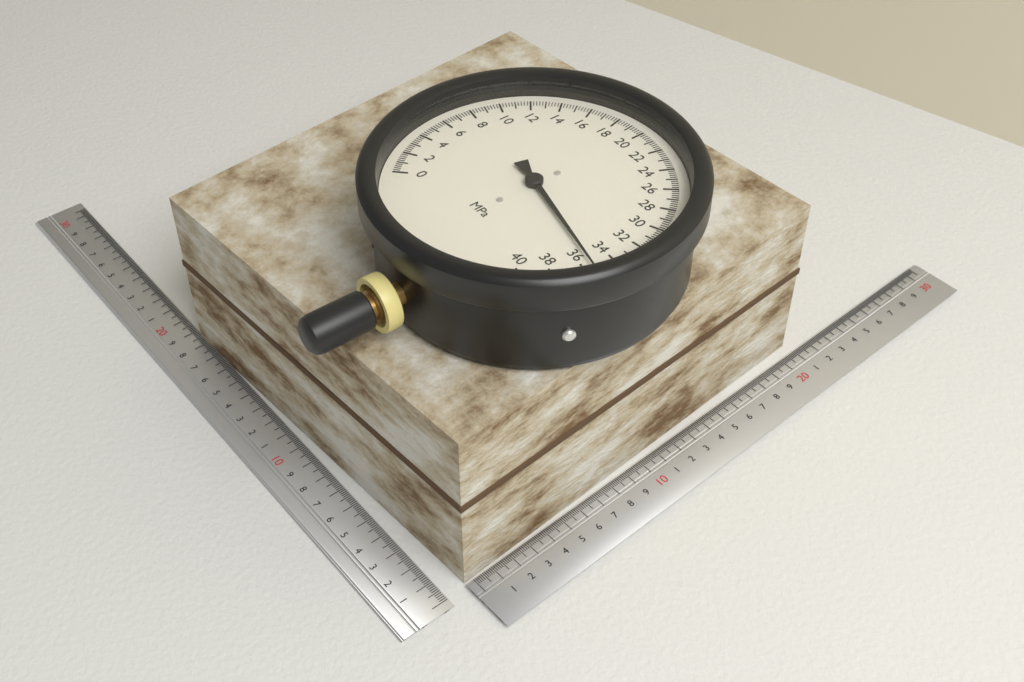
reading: 35.4 MPa
